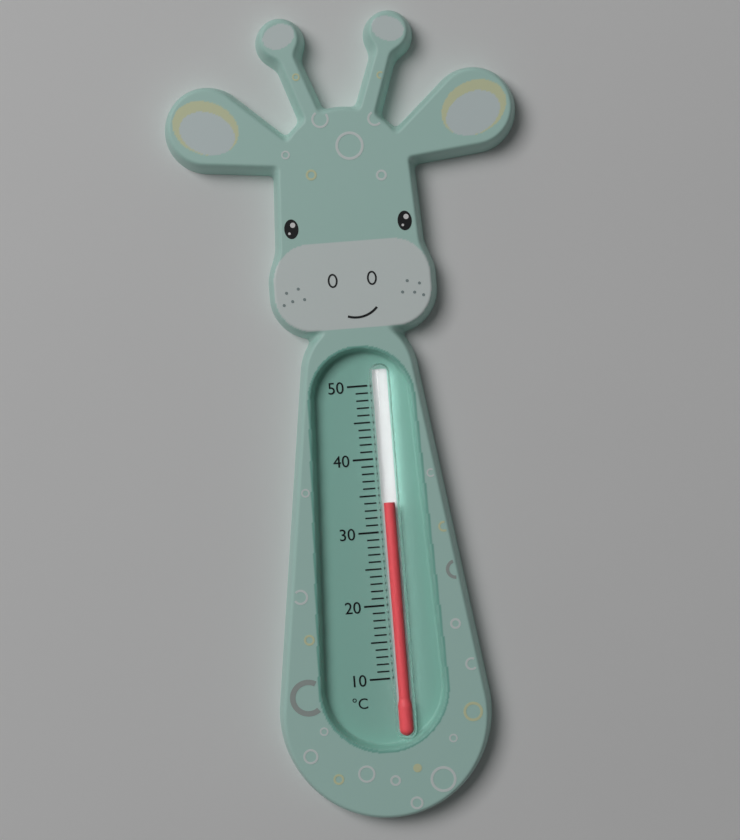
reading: 34 °C
